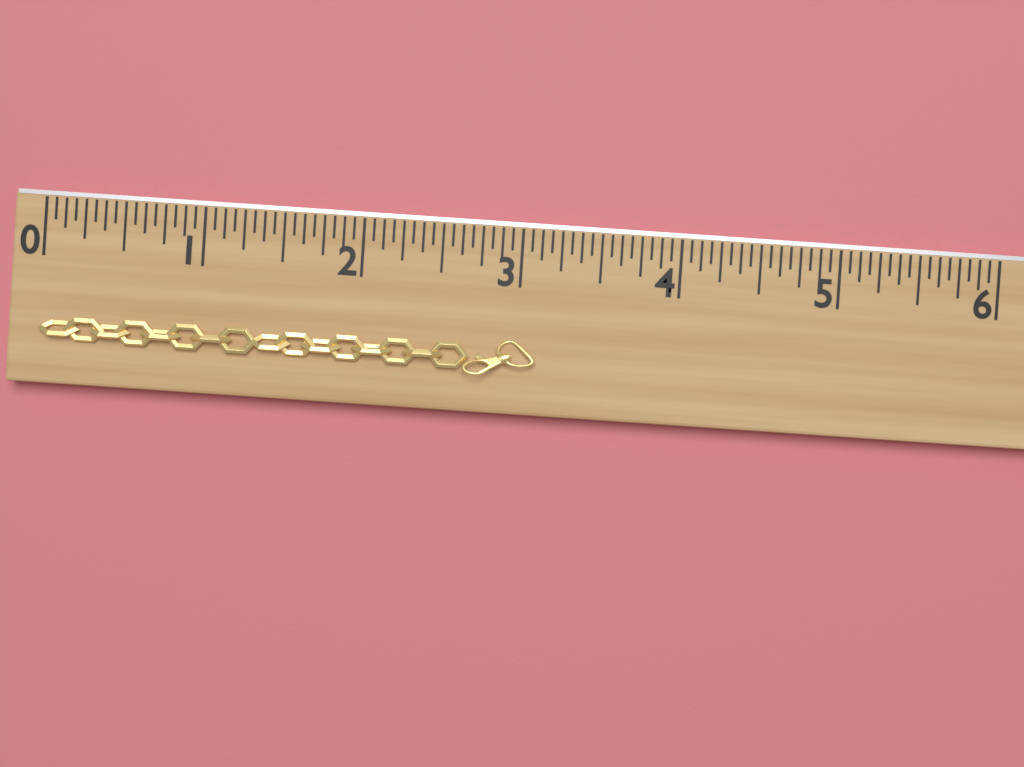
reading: 3.1250 (no unit)
